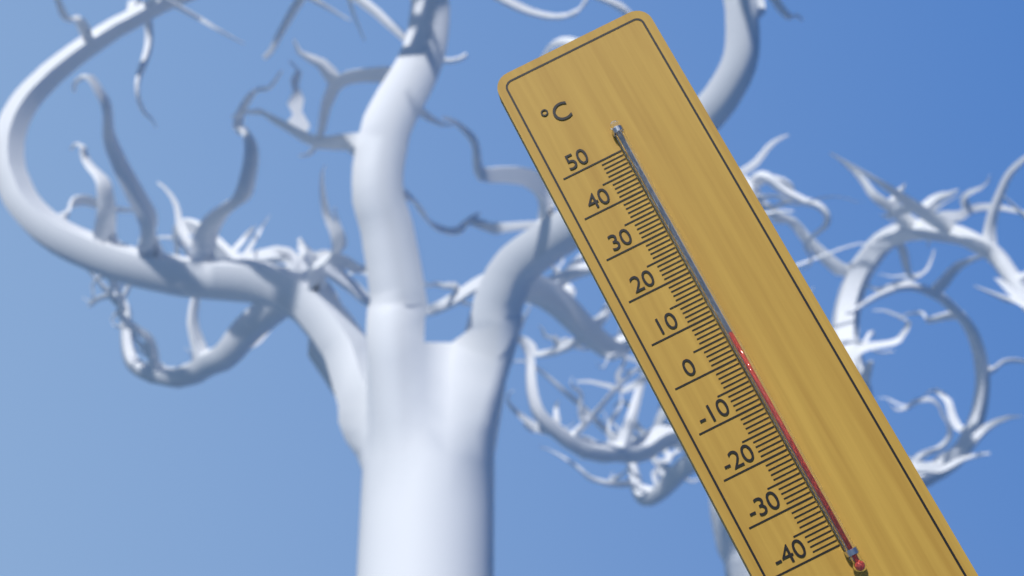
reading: 5 °C
